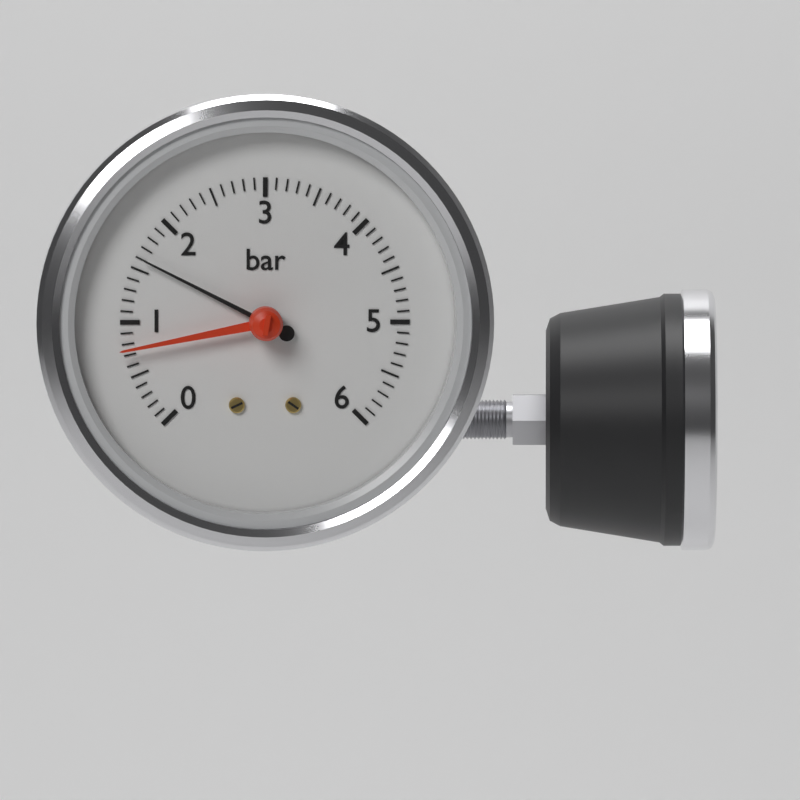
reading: 1.6 bar
